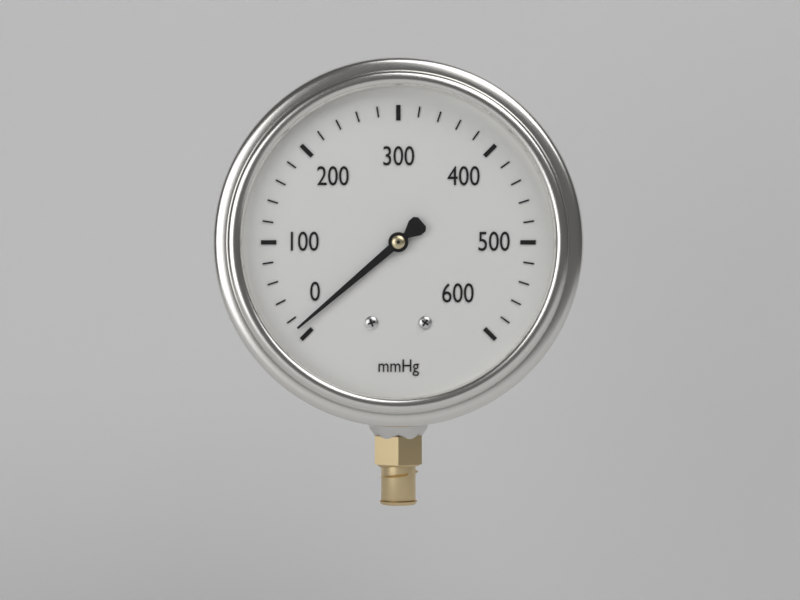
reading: 10 mmHg
